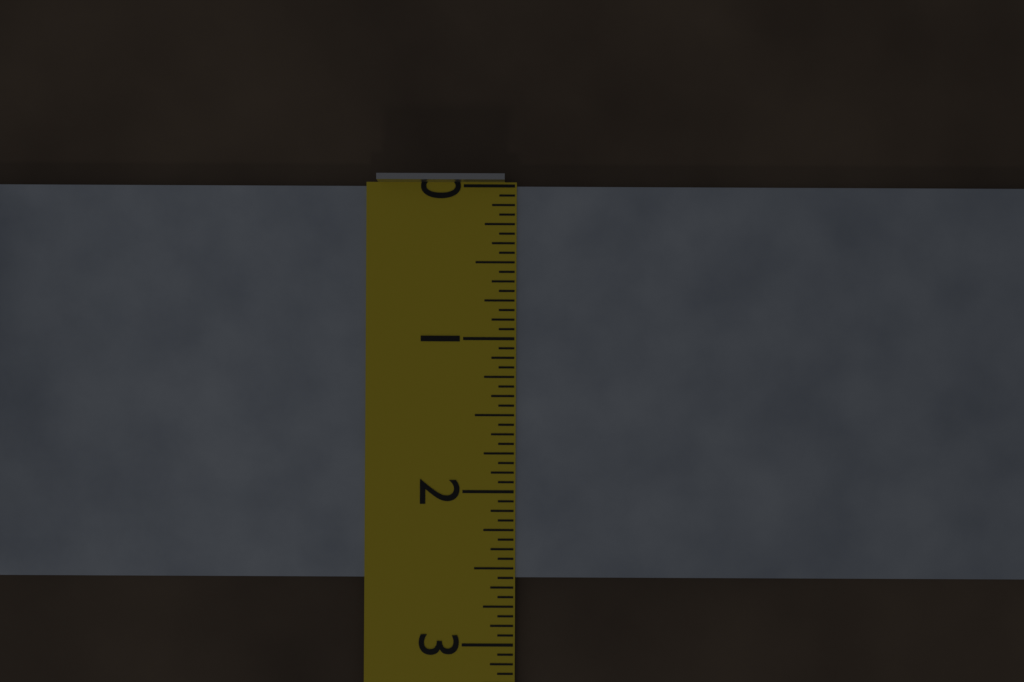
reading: 2.5625 in
